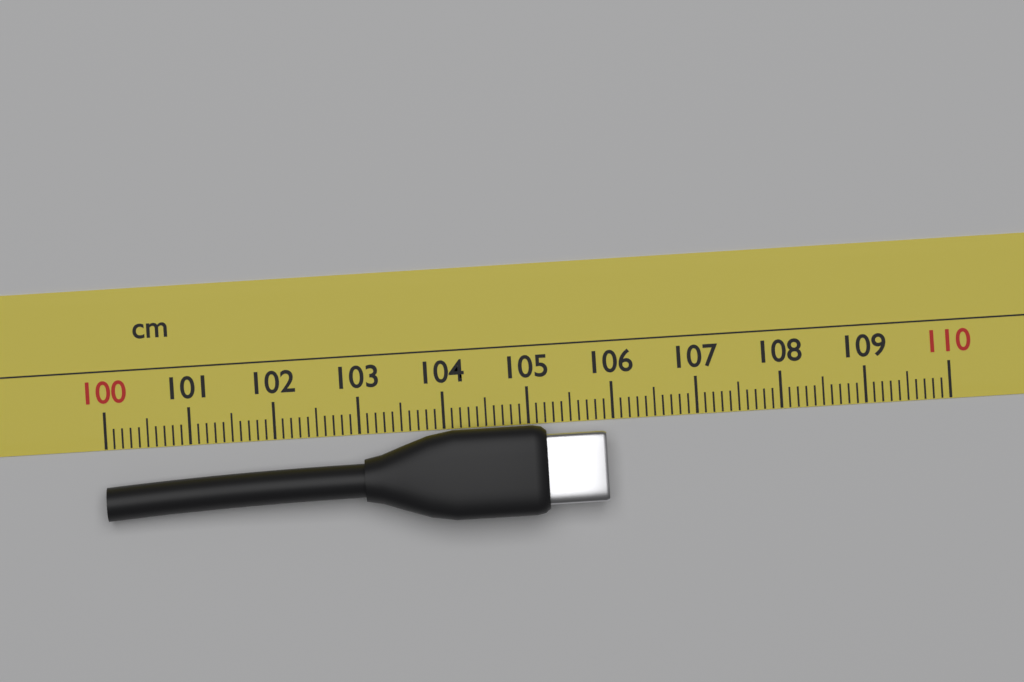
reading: 105.9 cm
